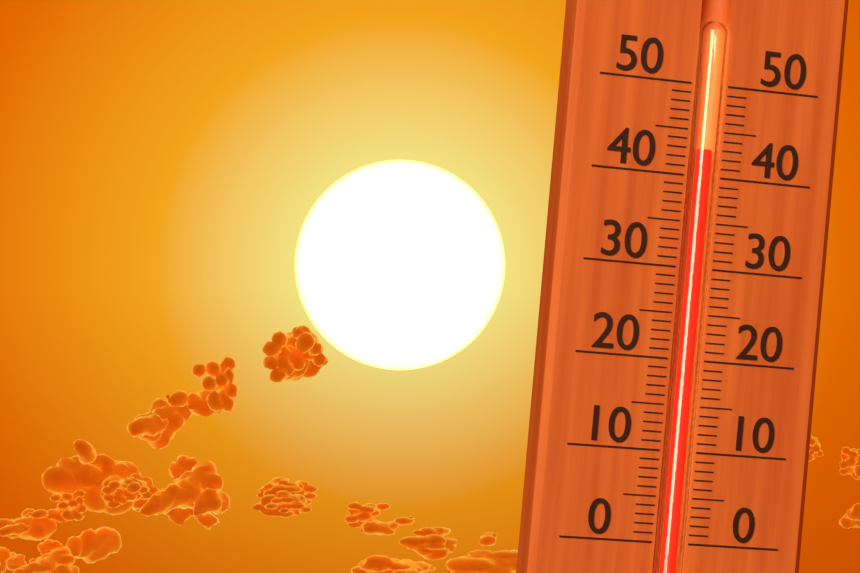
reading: 43 (no unit)
